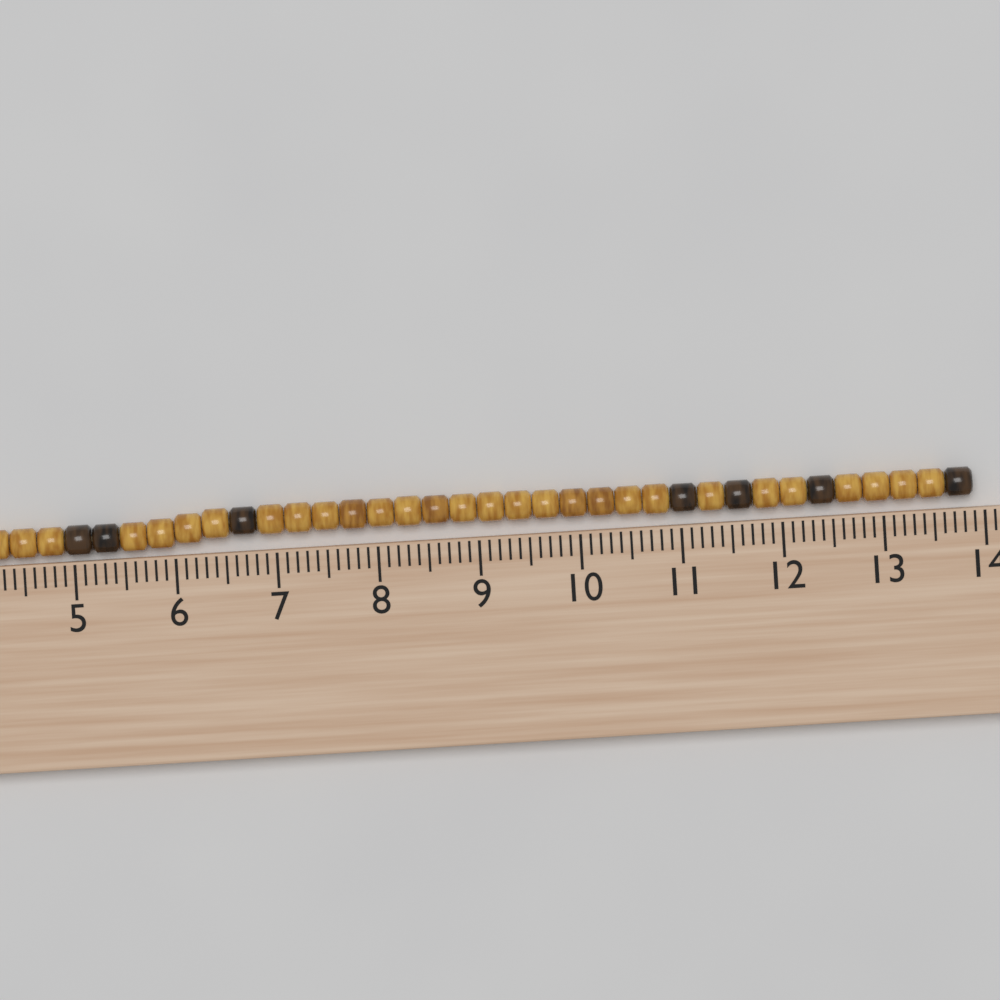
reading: 13.9 cm
